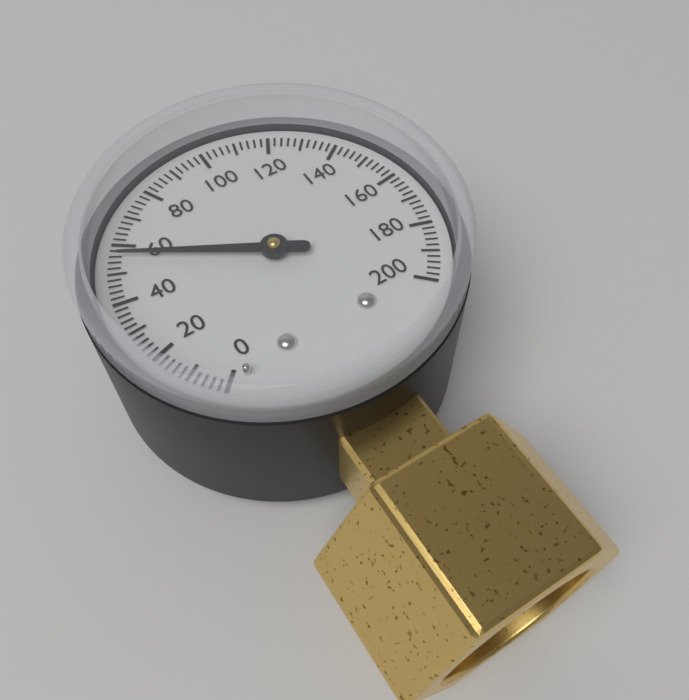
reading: 56 (no unit)
